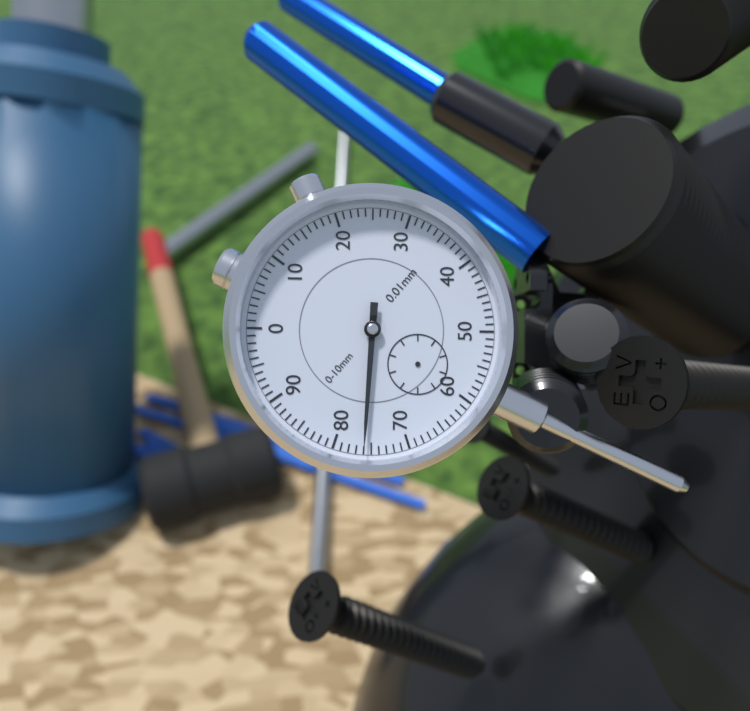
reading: 0.76 mm
